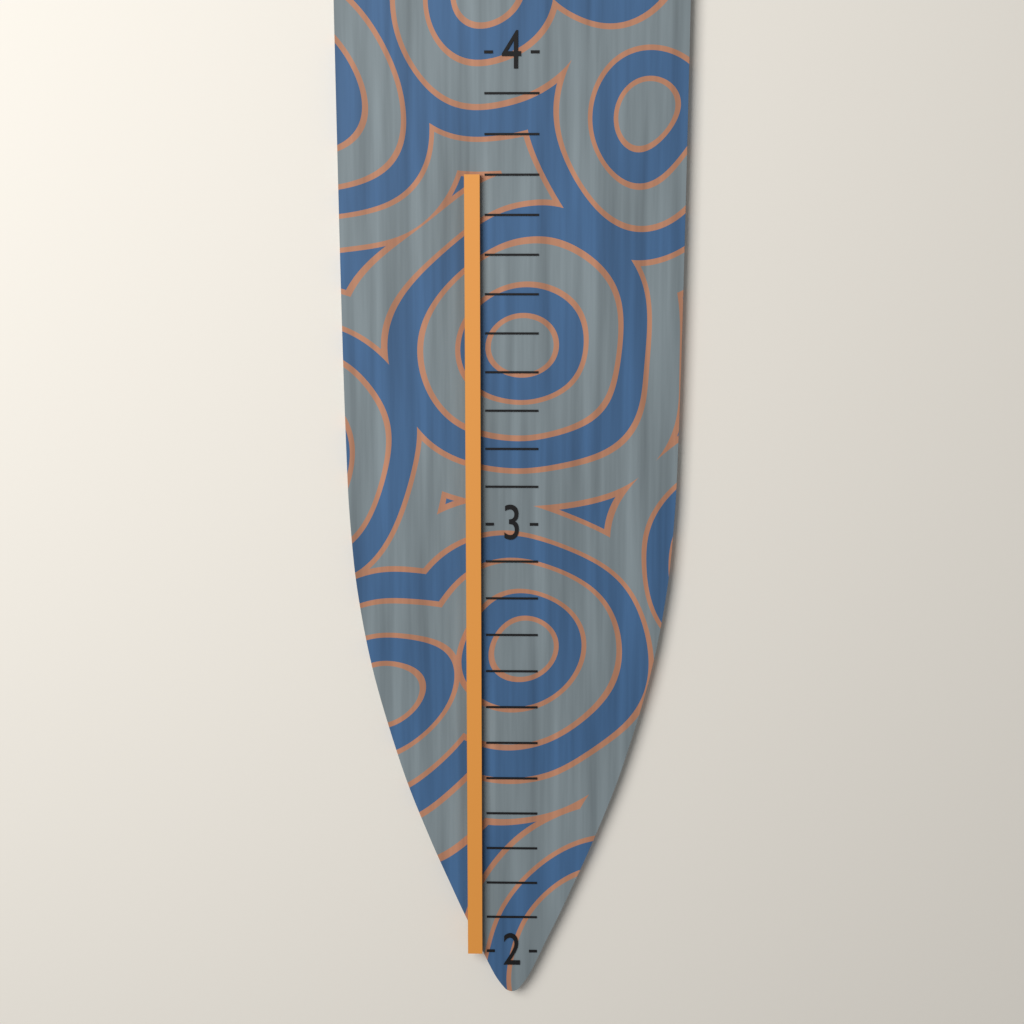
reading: 3.749999 (no unit)
